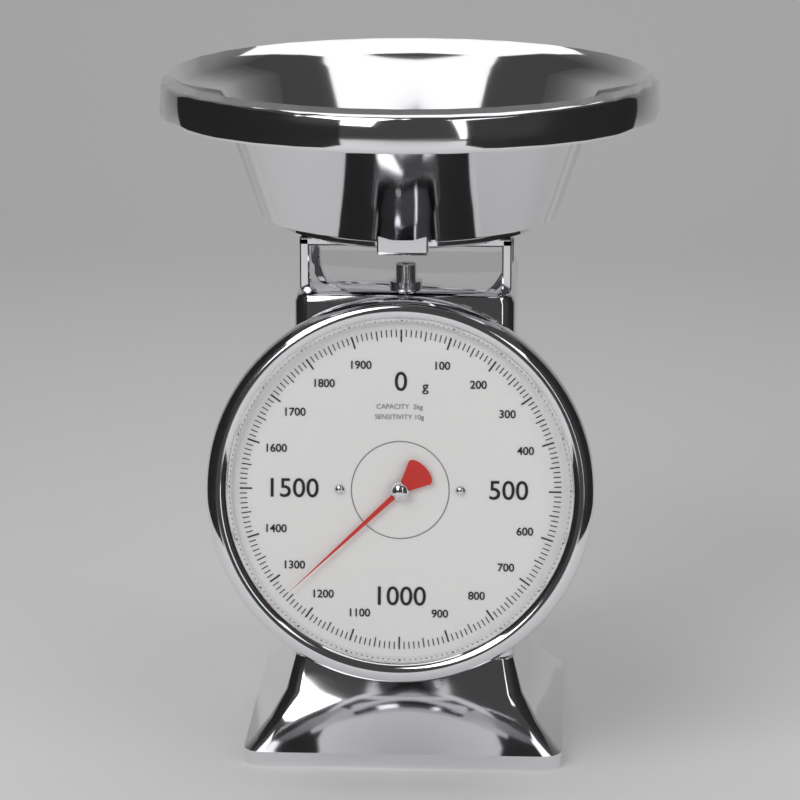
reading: 1260 g
